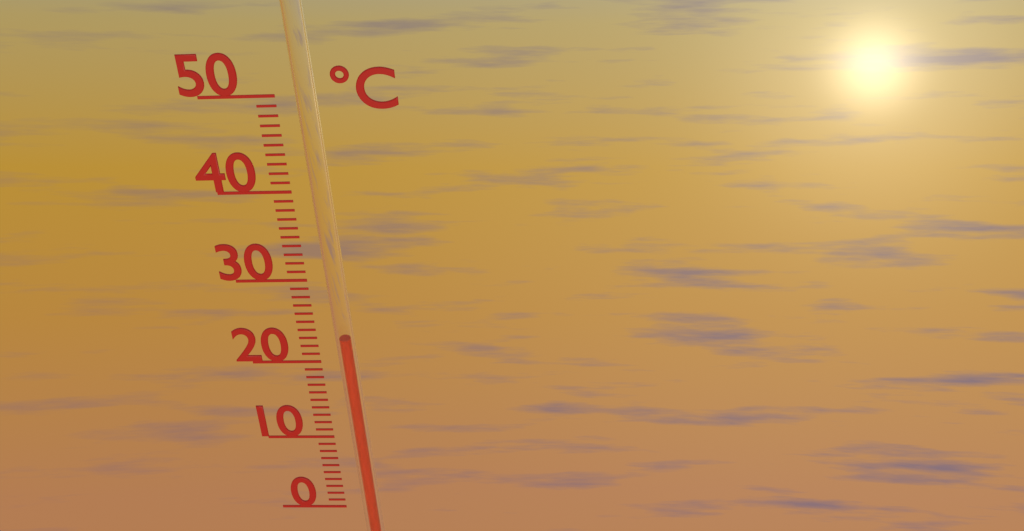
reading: 23 °C
